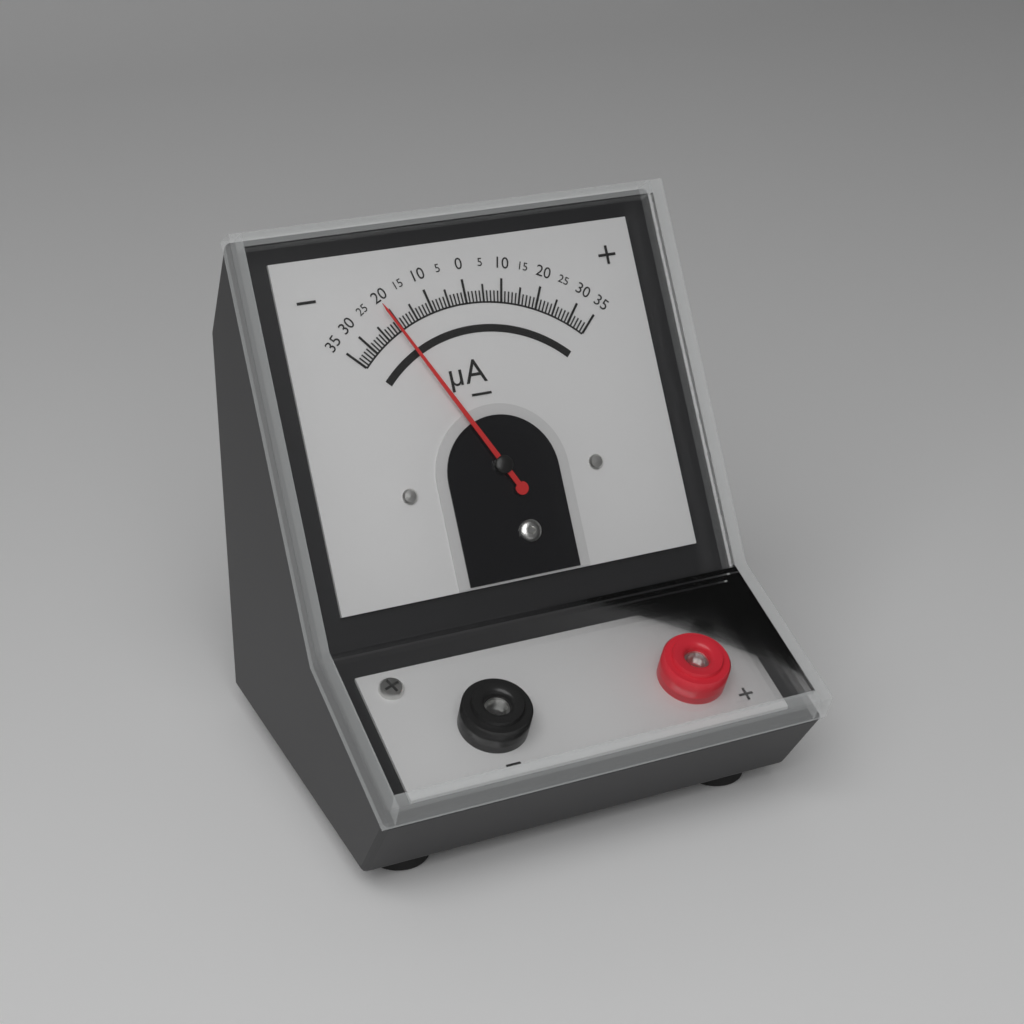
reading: -21 µA
